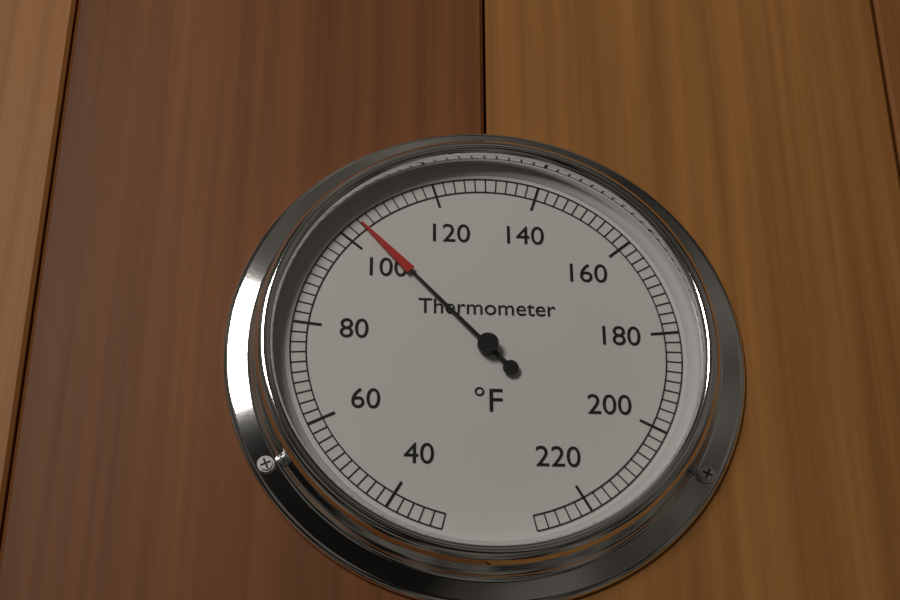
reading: 104 °F
